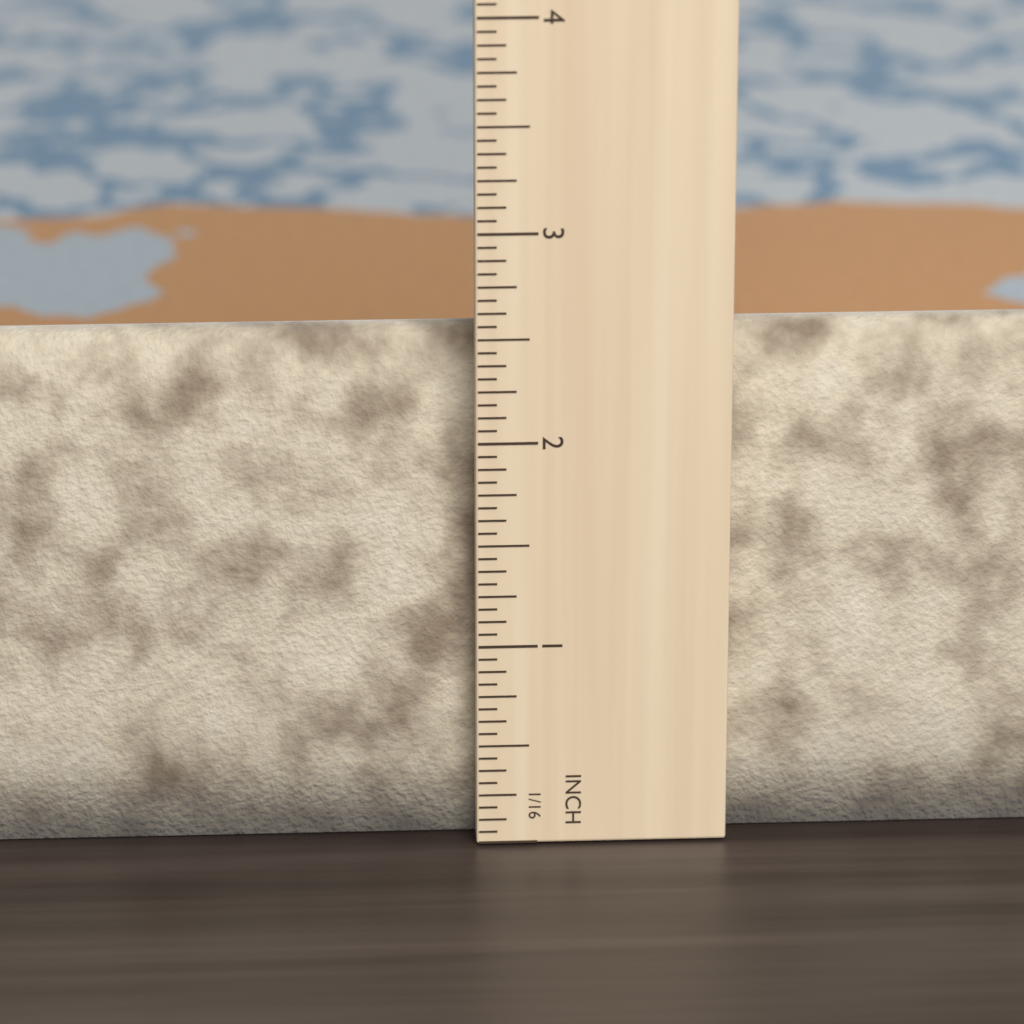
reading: 2.4375 in
